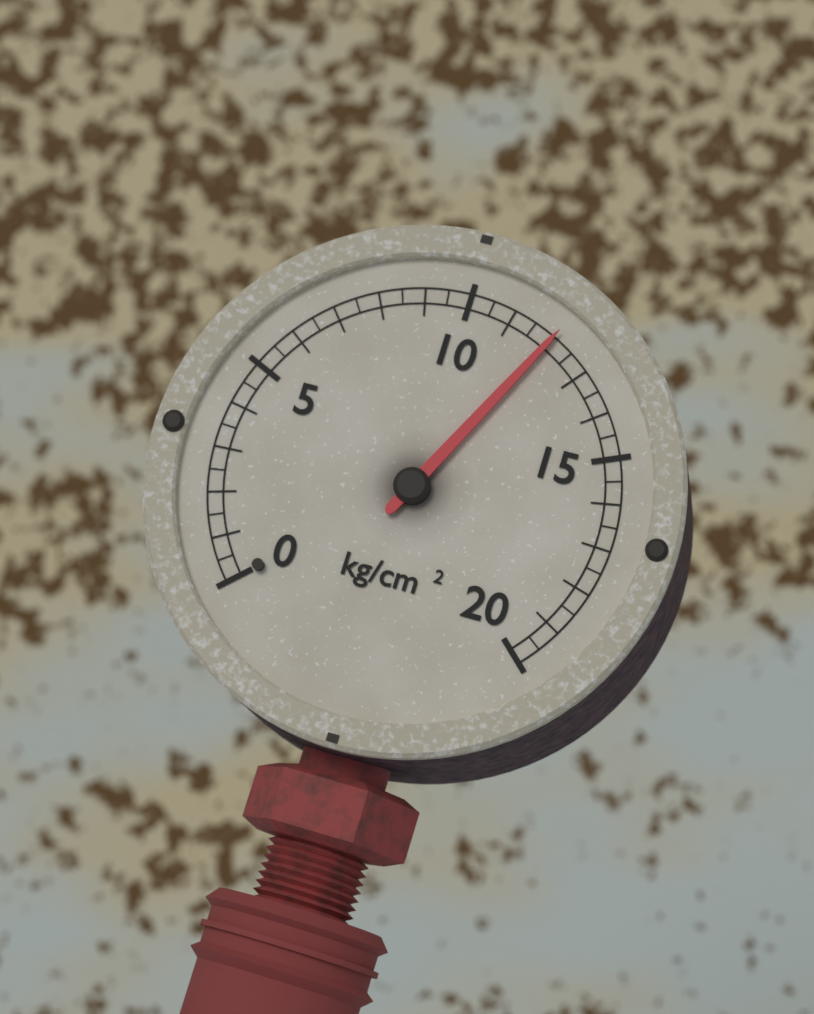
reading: 12.0 kg/cm²
